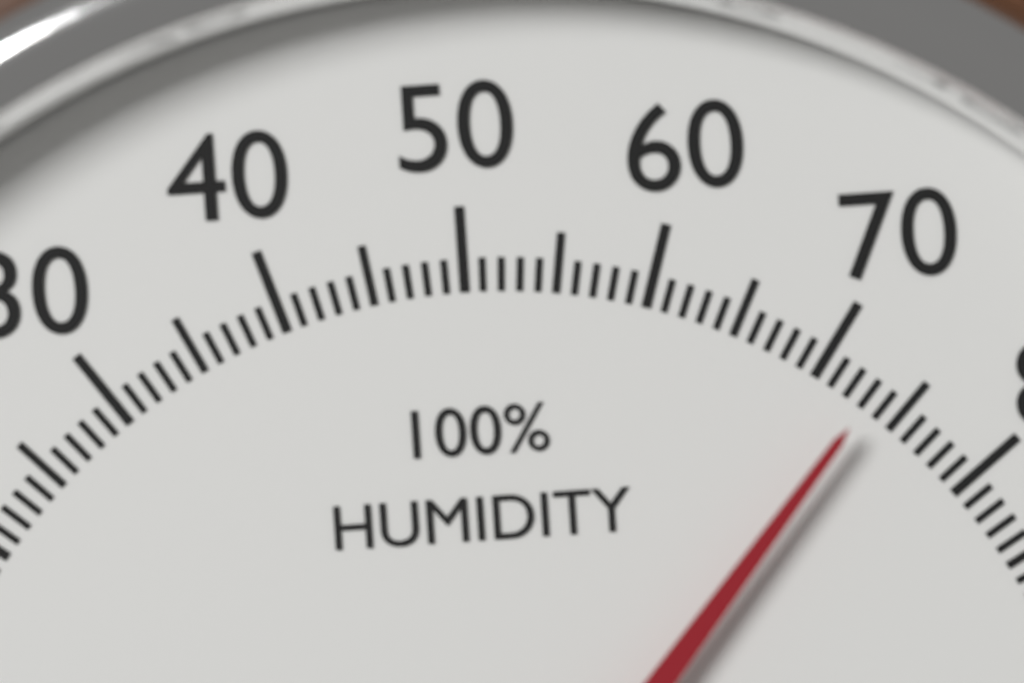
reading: 73 %
